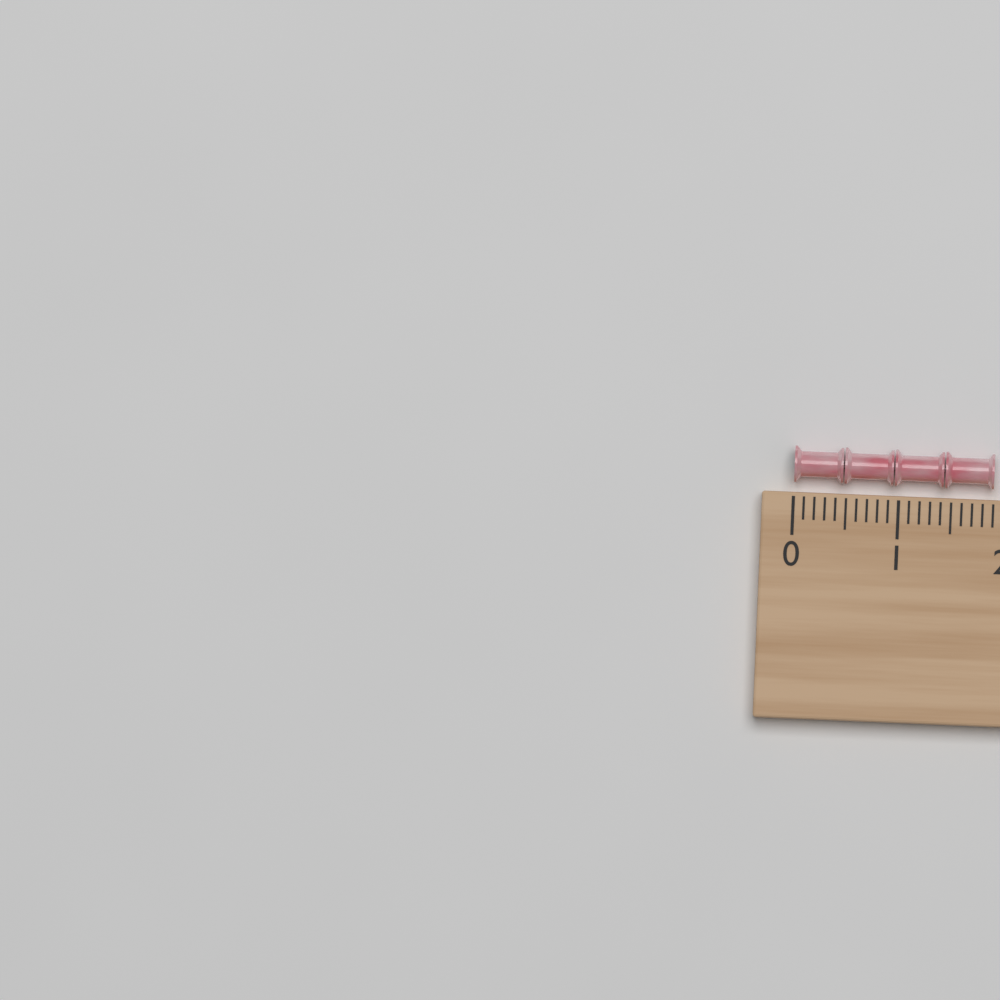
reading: 1.9 (no unit)
